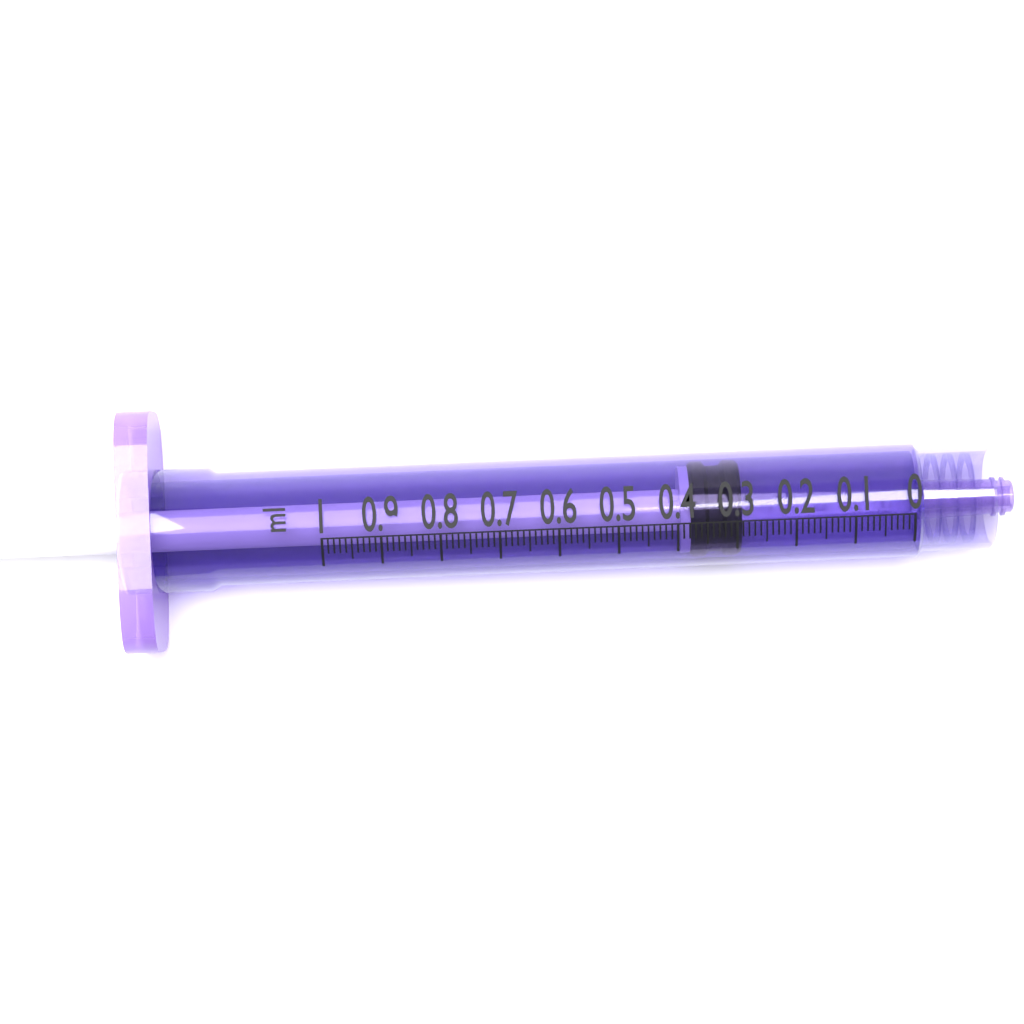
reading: 0.29 ml
